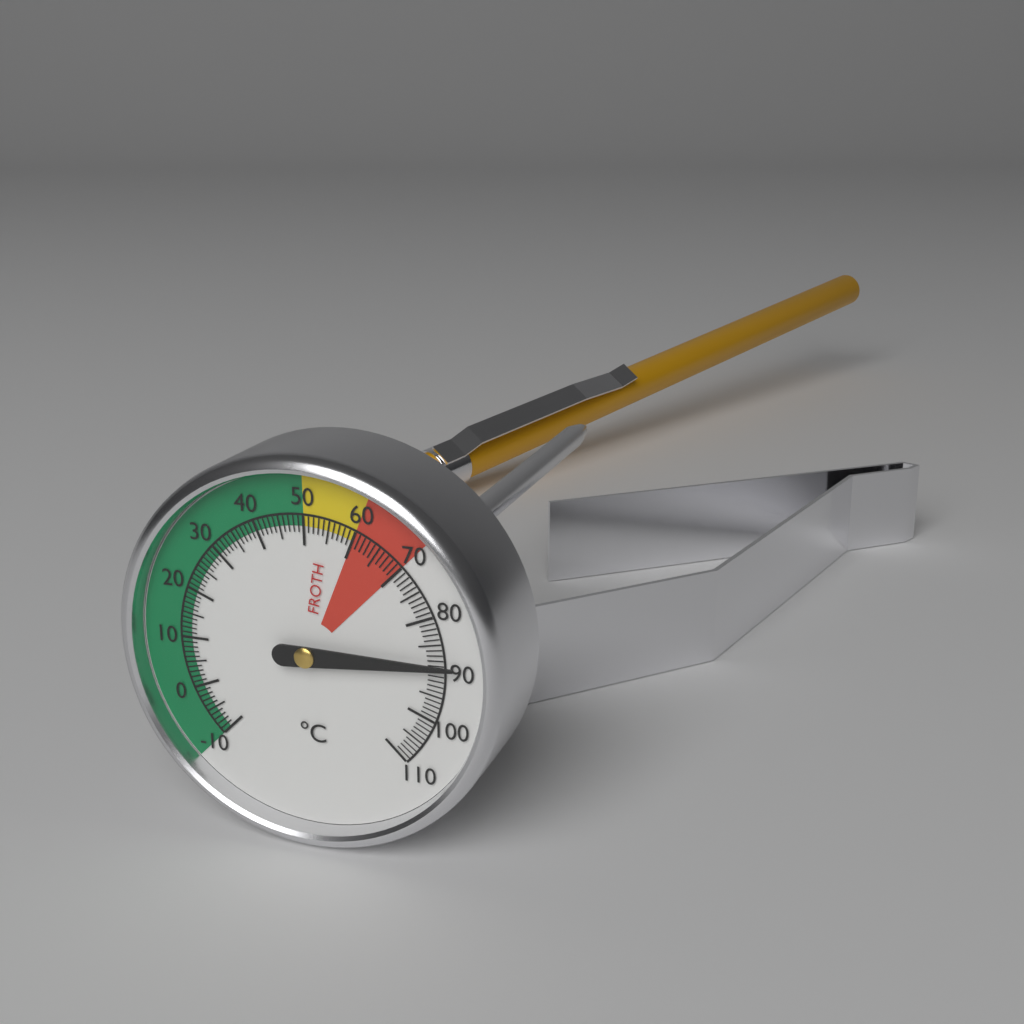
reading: 89 °C
